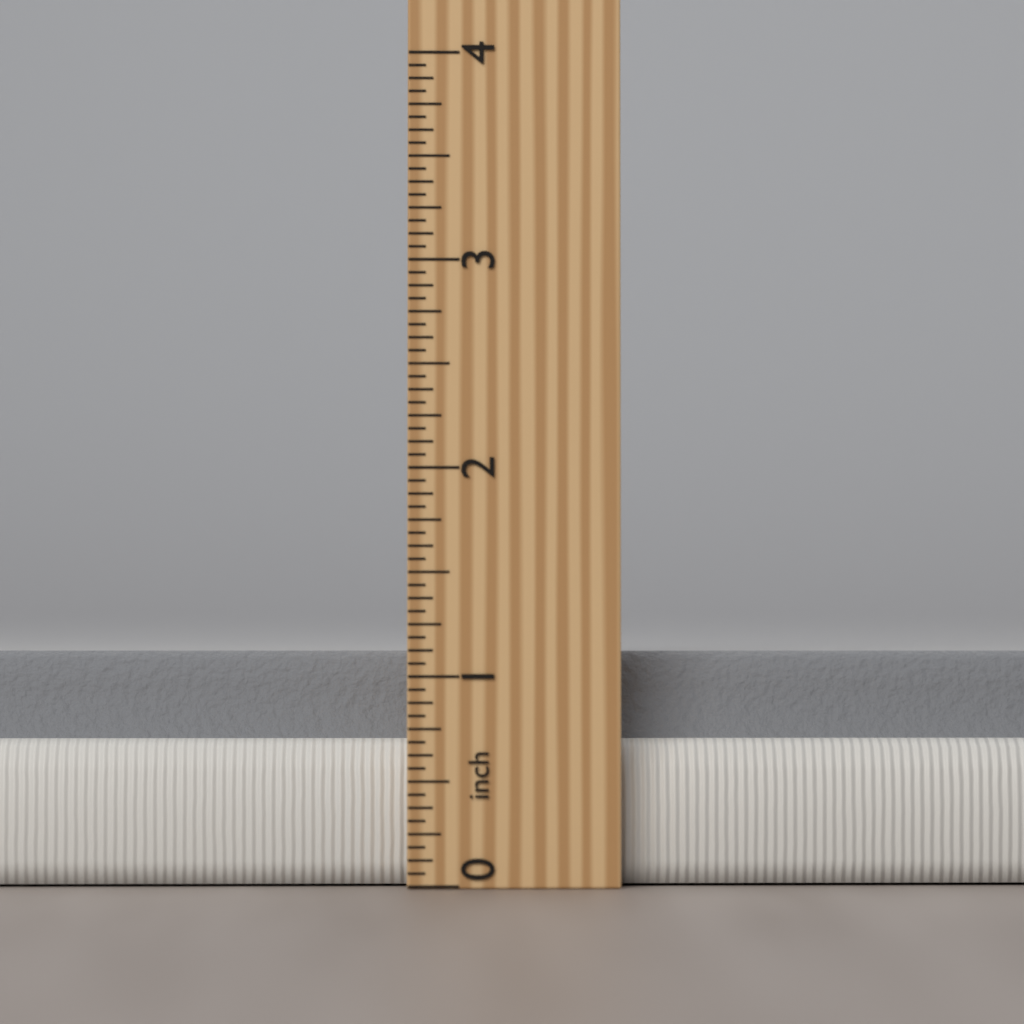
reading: 1.1250 inch
